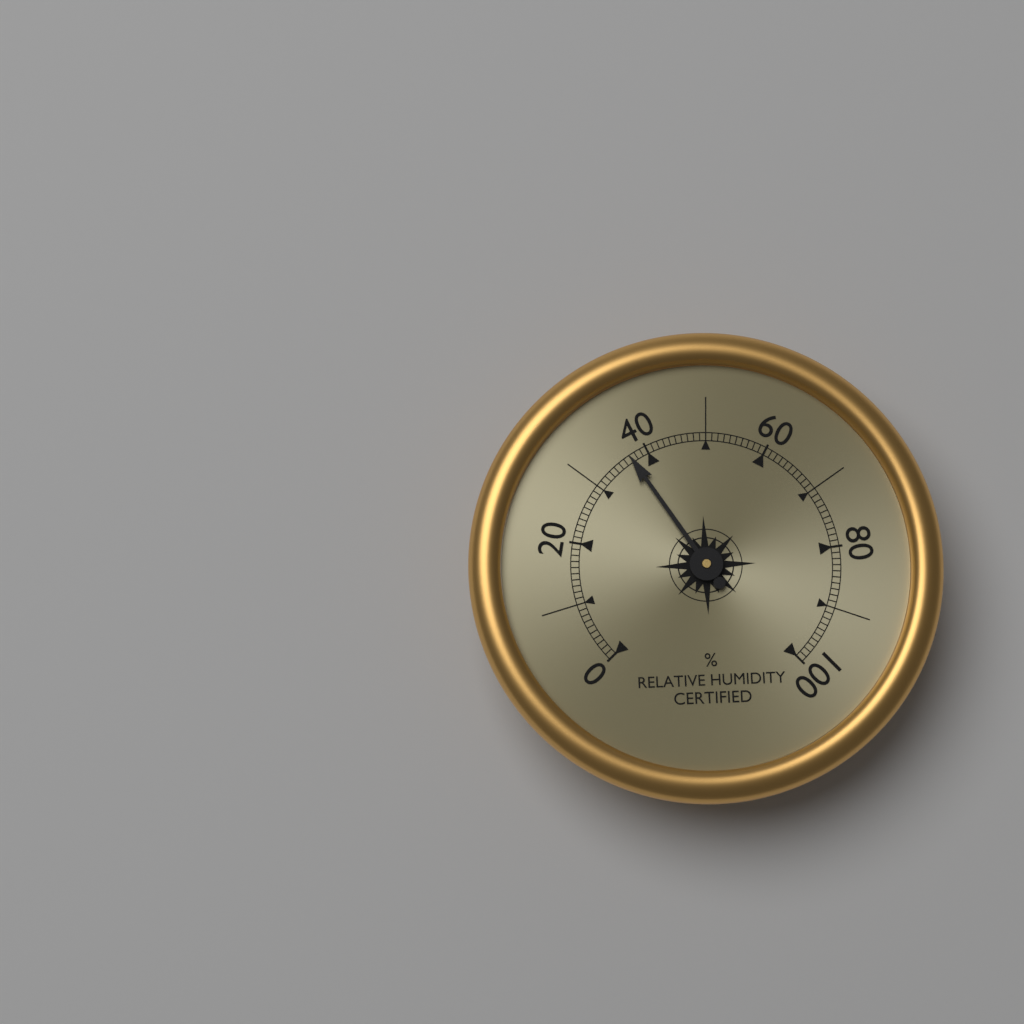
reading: 37 %
